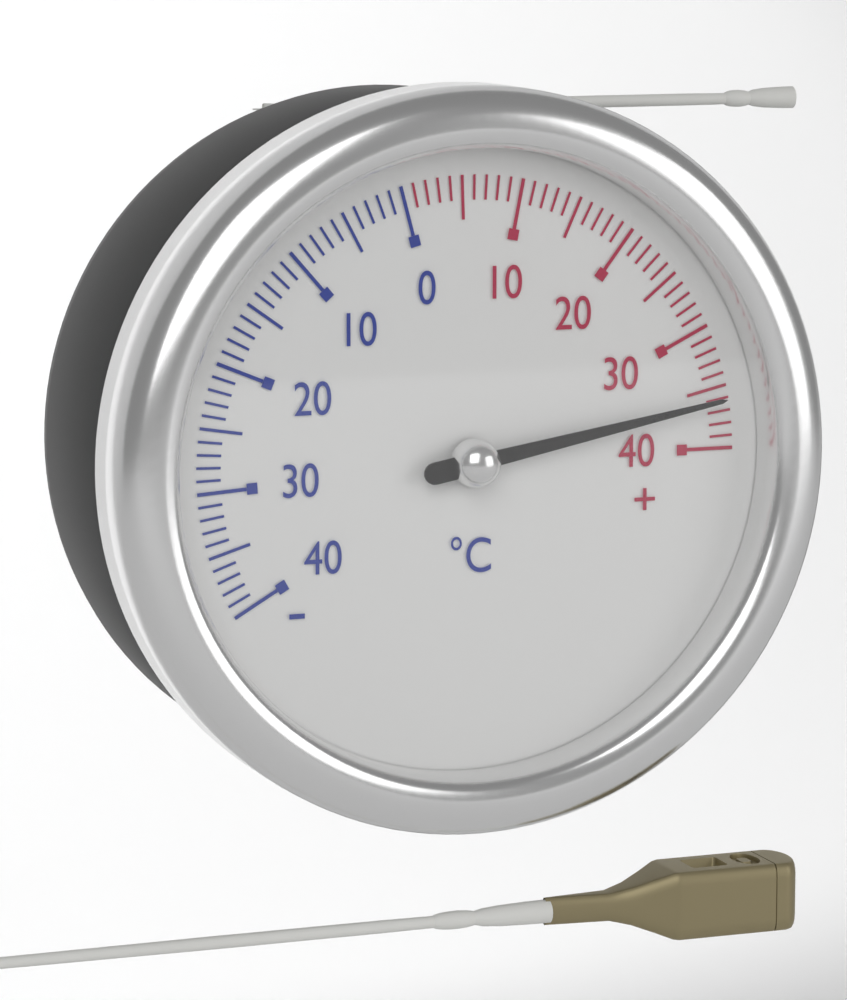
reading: 36 °C
